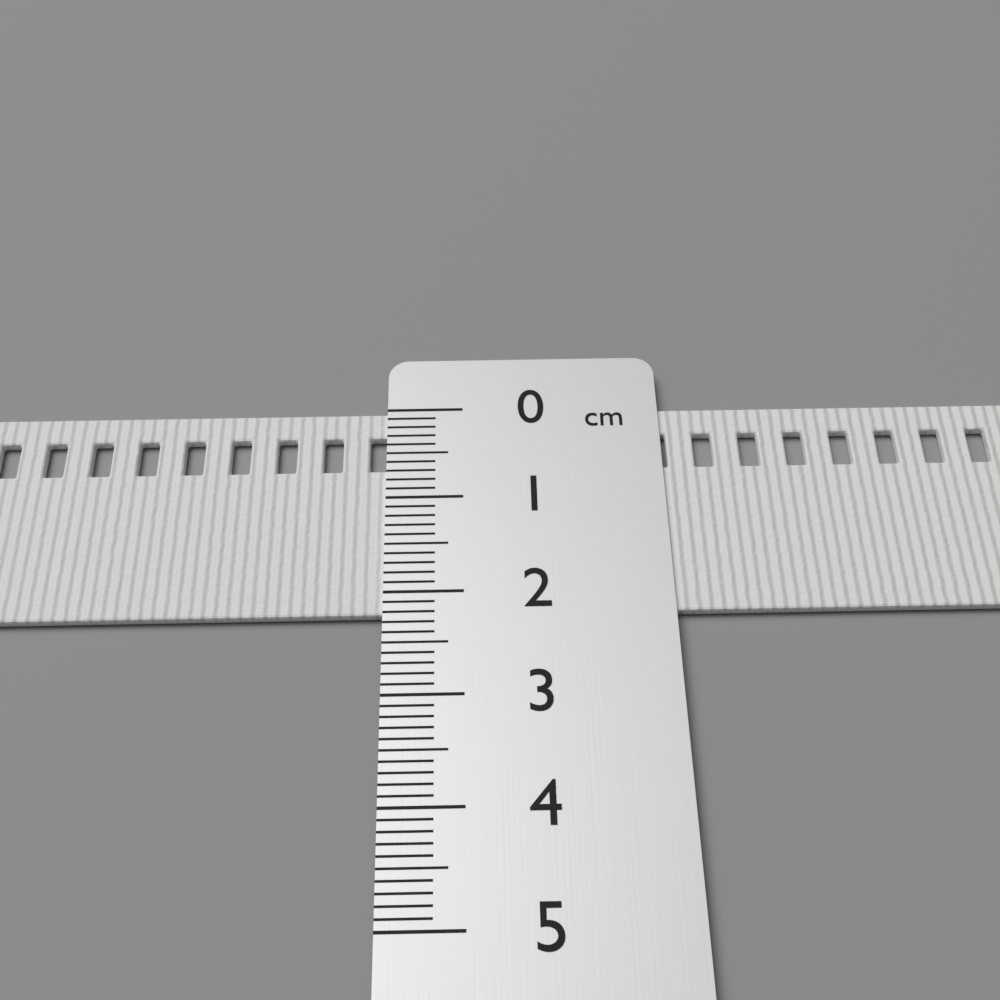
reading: 2.2 cm
